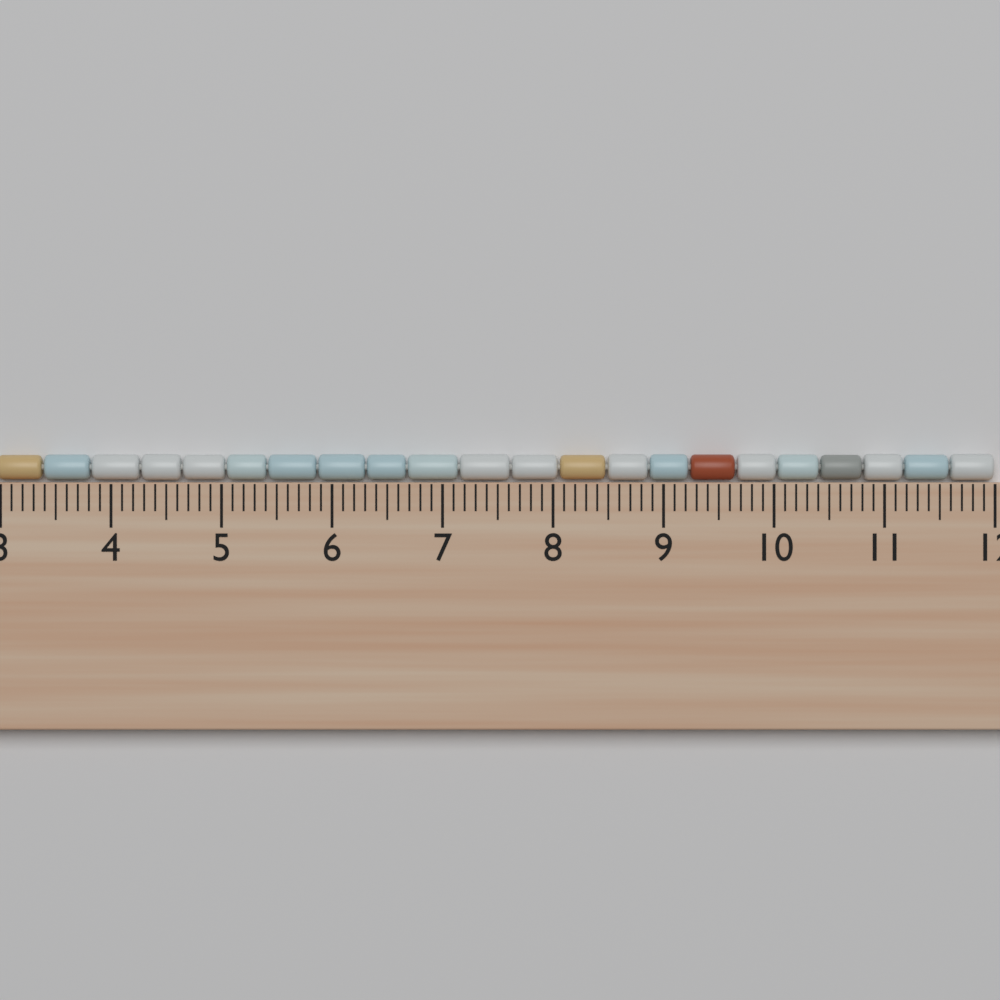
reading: 12.0 cm
